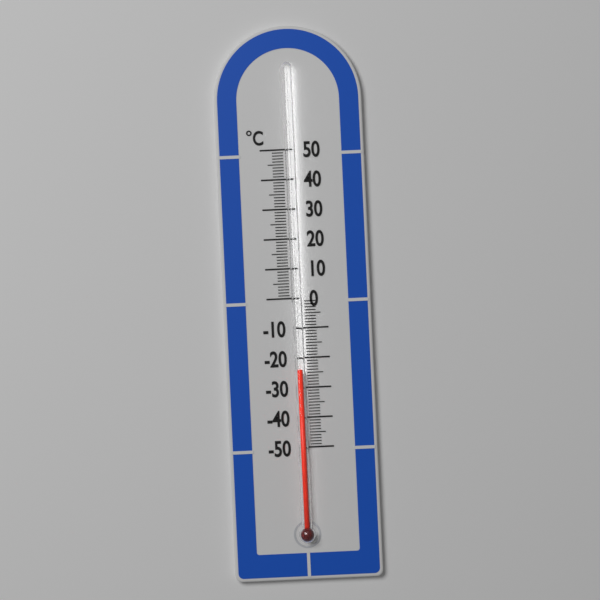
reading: -24 °C
